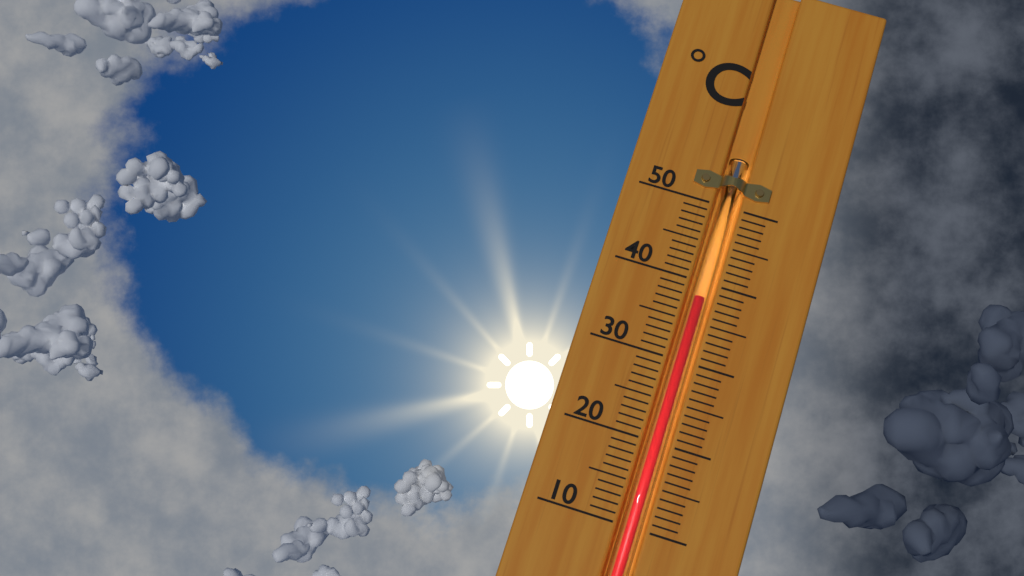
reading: 38 °C
